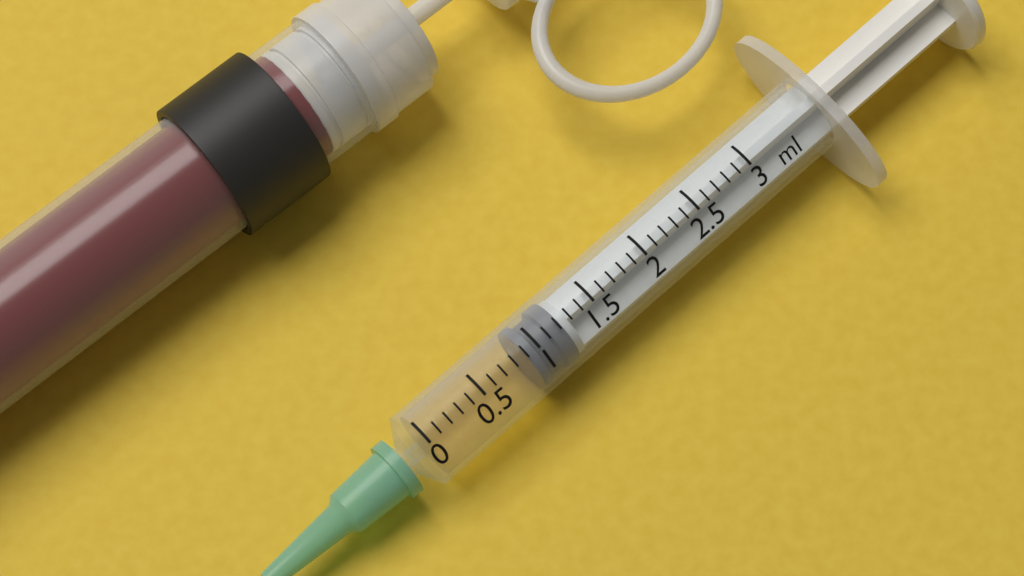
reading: 0.9 ml
